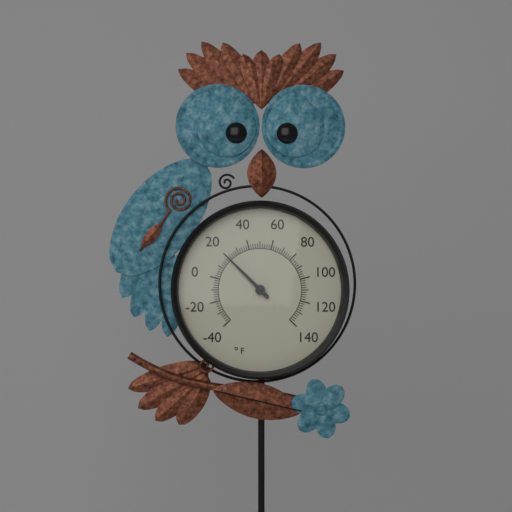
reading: 20 °F
